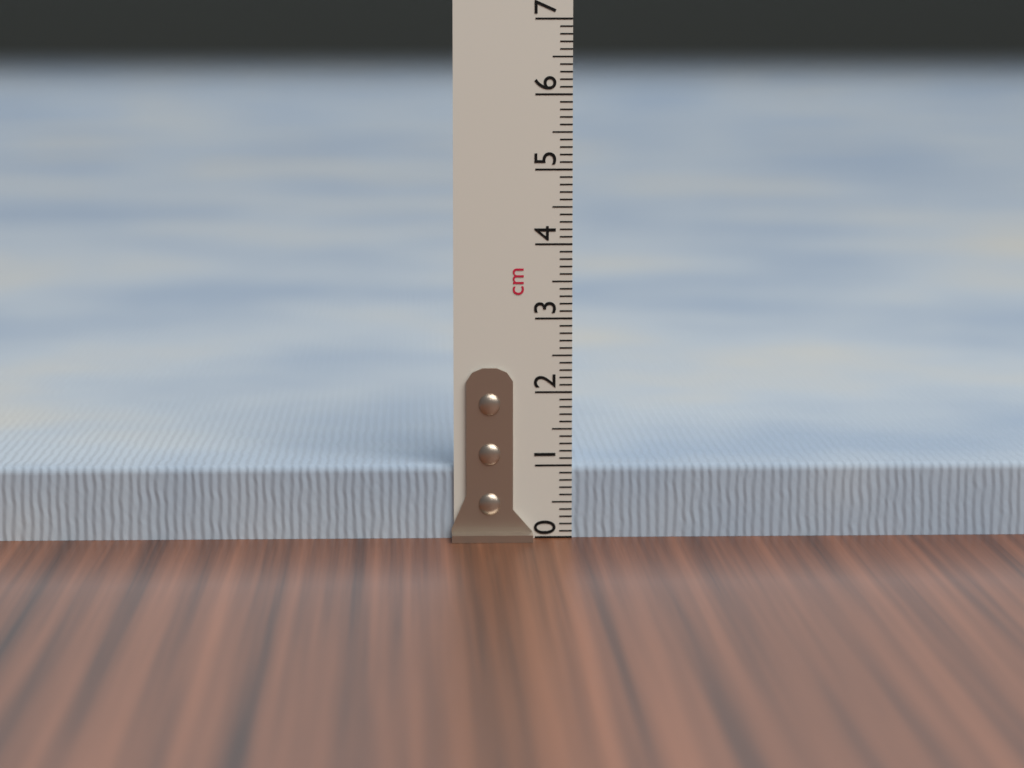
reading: 1.0 cm
